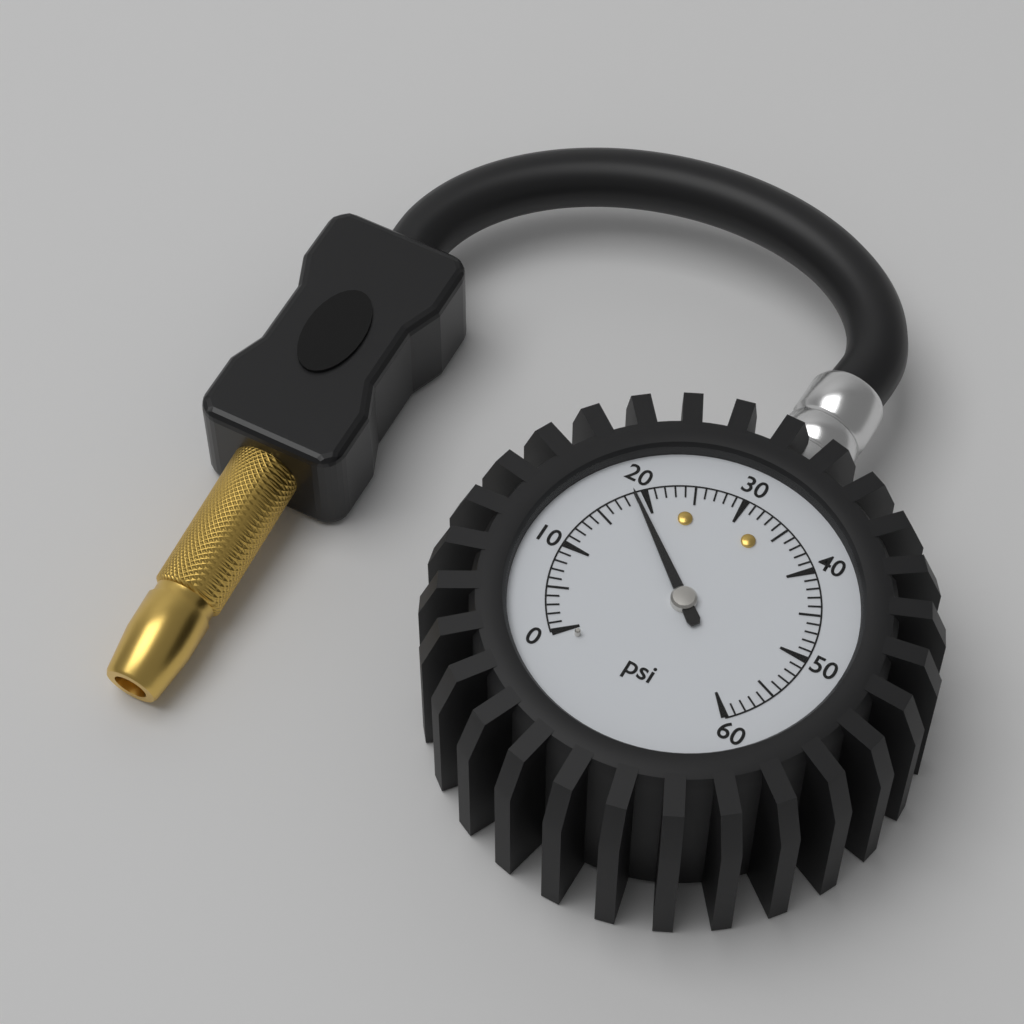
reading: 19 psi
